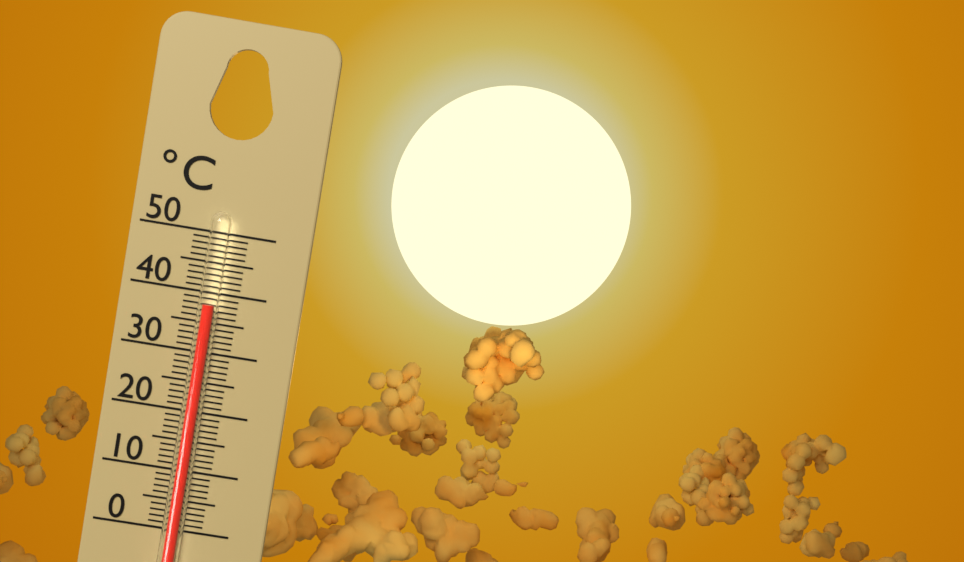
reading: 38 °C
